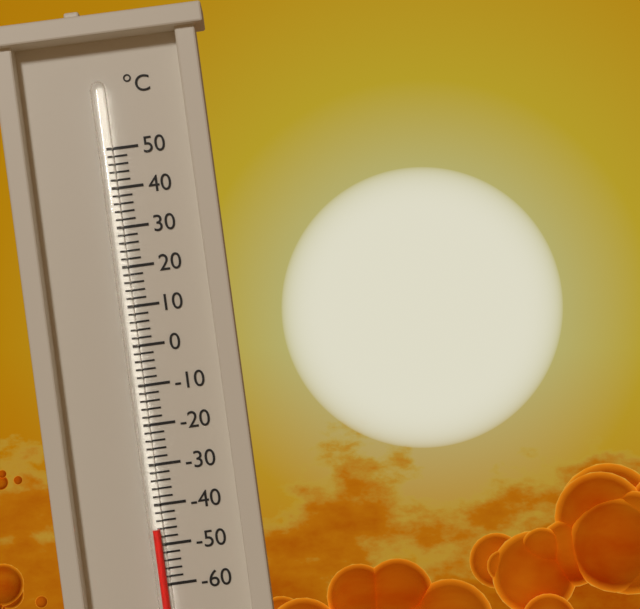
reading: -46 °C
